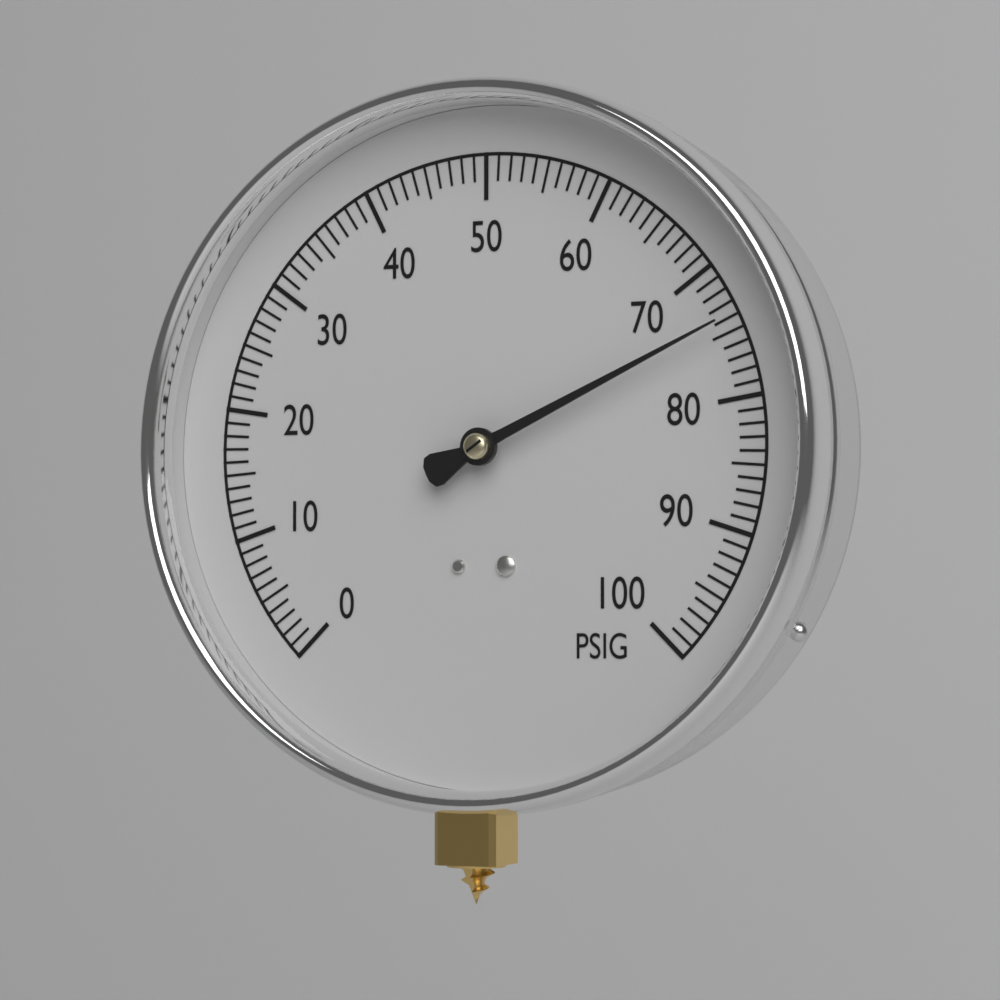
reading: 74 PSIG
